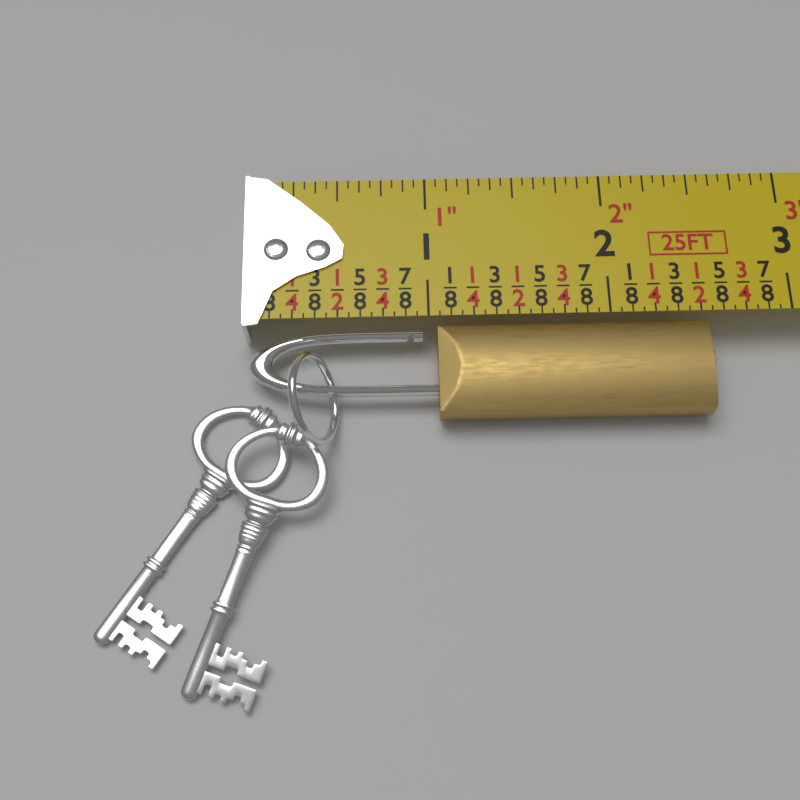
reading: 2.5625 in
